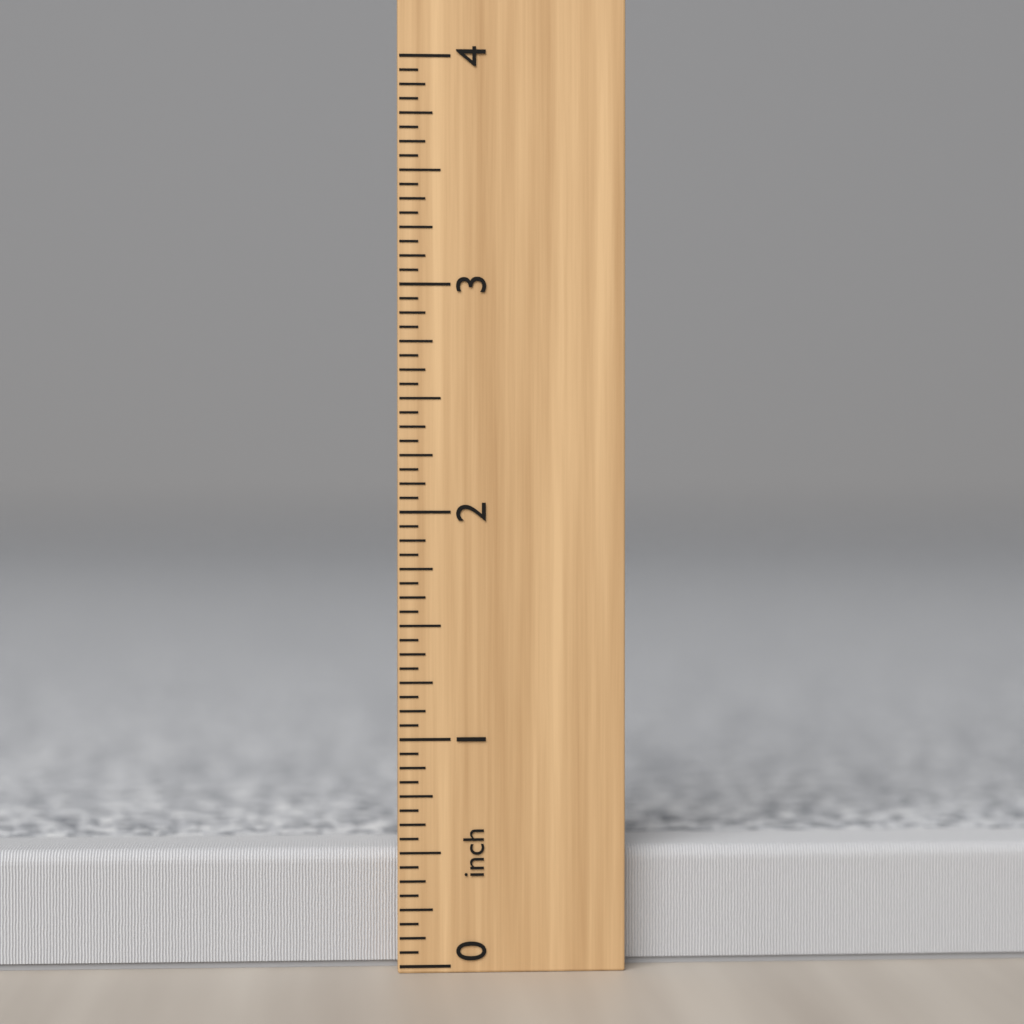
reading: 0.5000 inch
